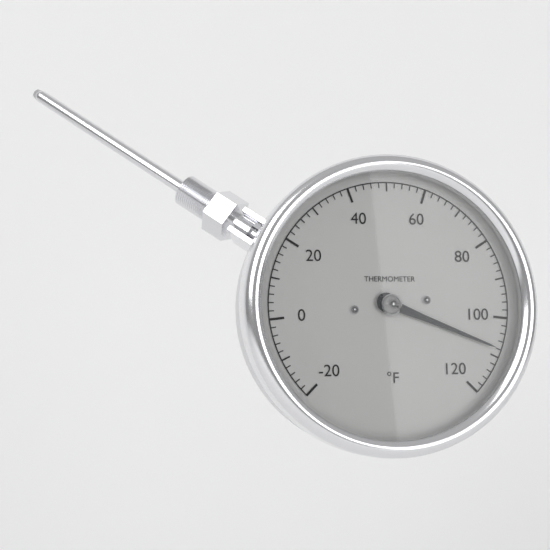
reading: 108 °F
